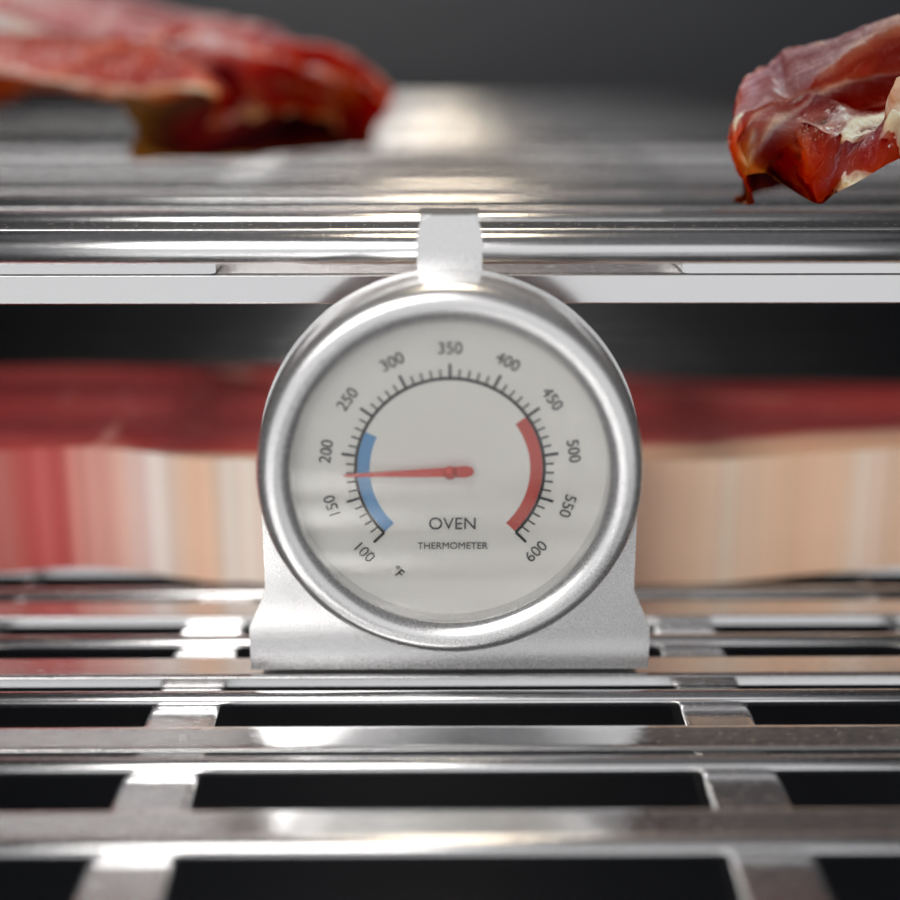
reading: 180 °F
